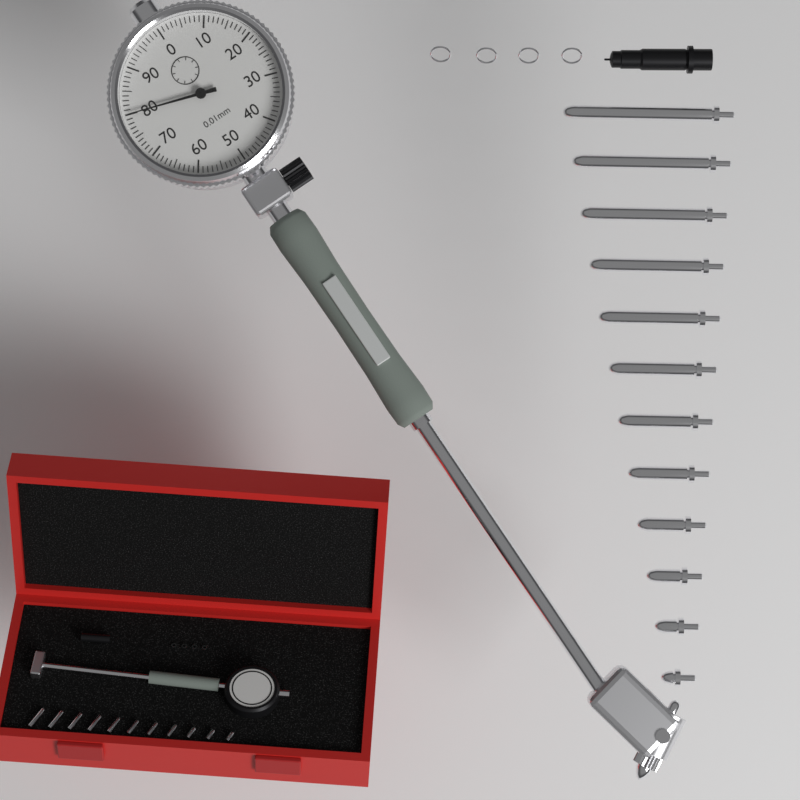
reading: 0.80 mm
